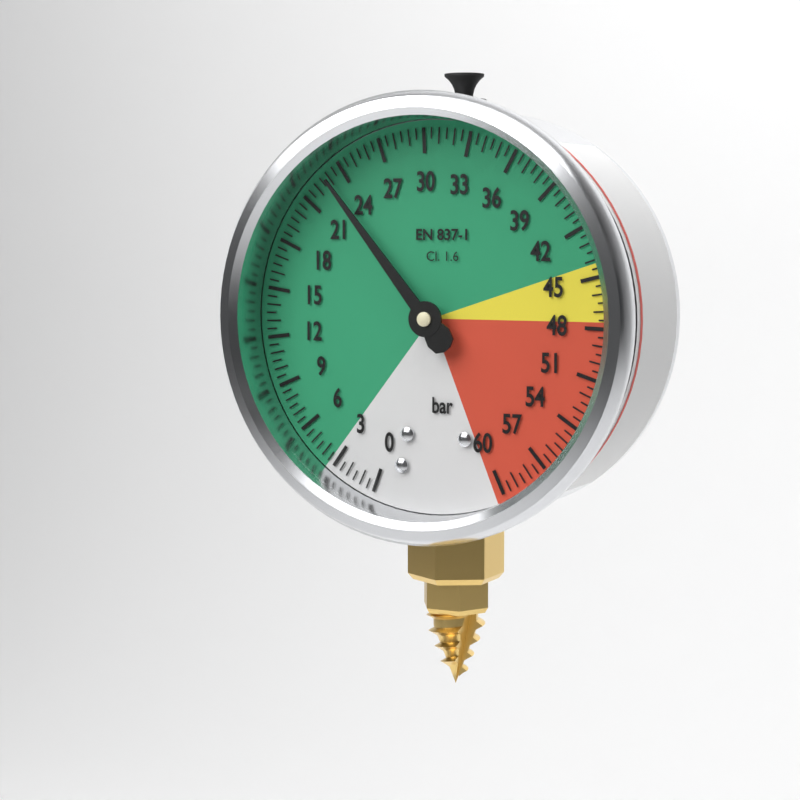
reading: 23.0 bar
